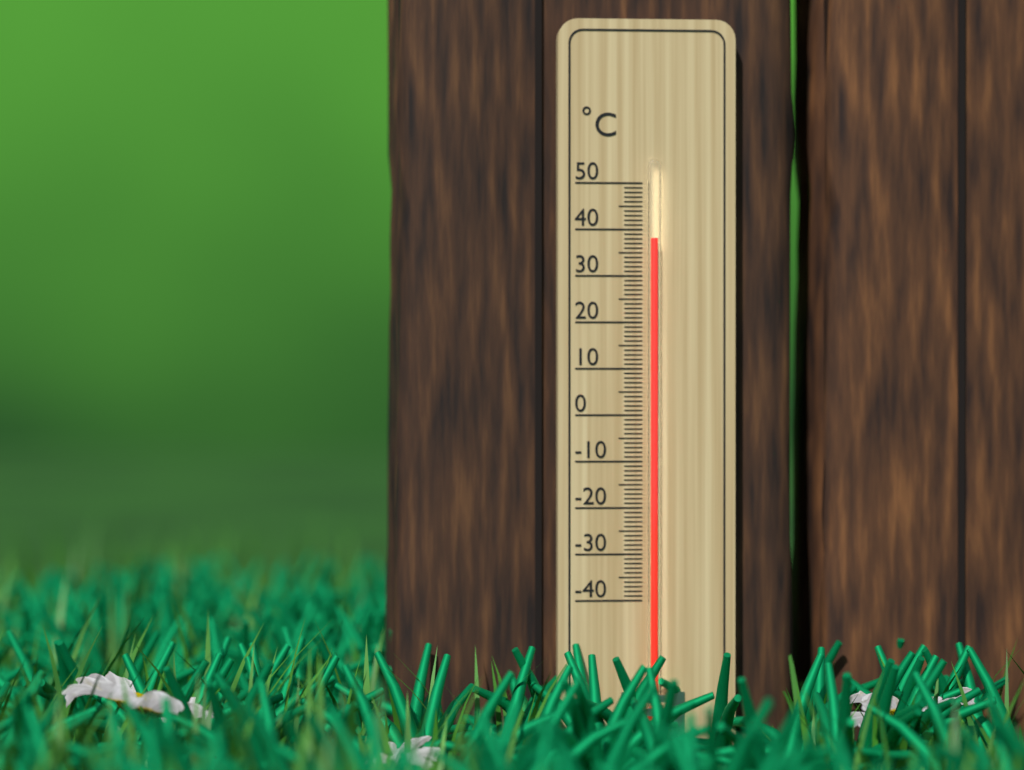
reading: 38 °C
